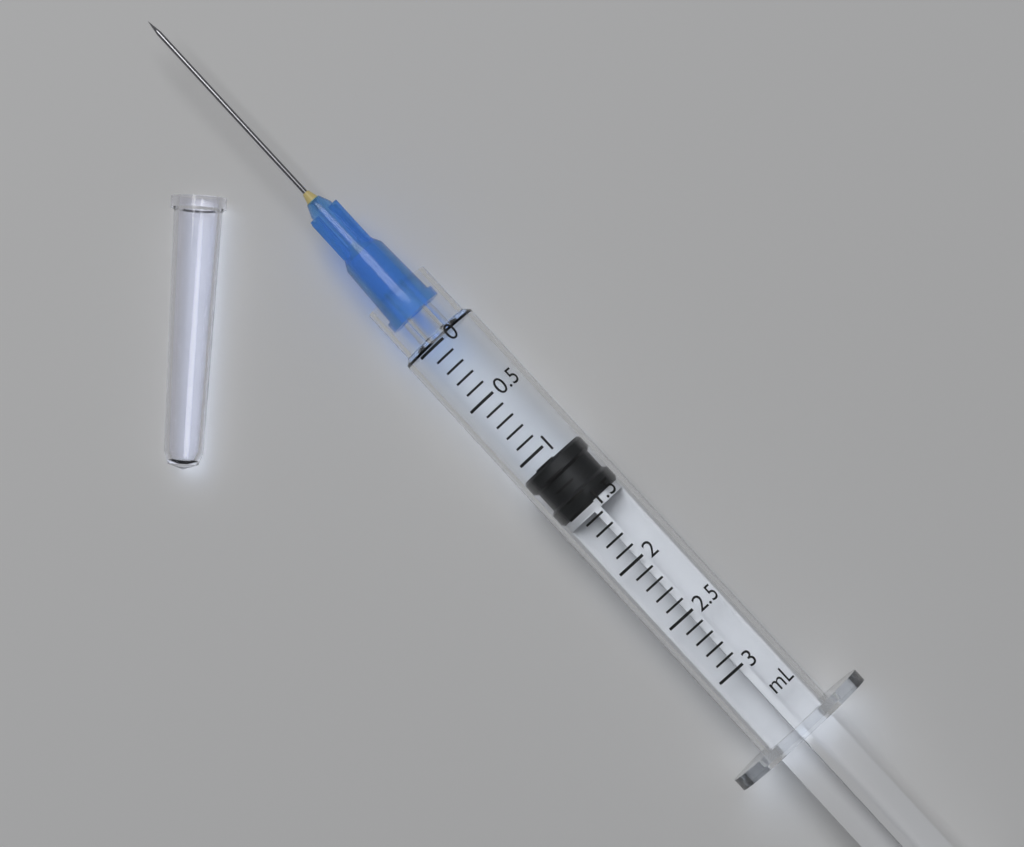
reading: 1.1 mL
